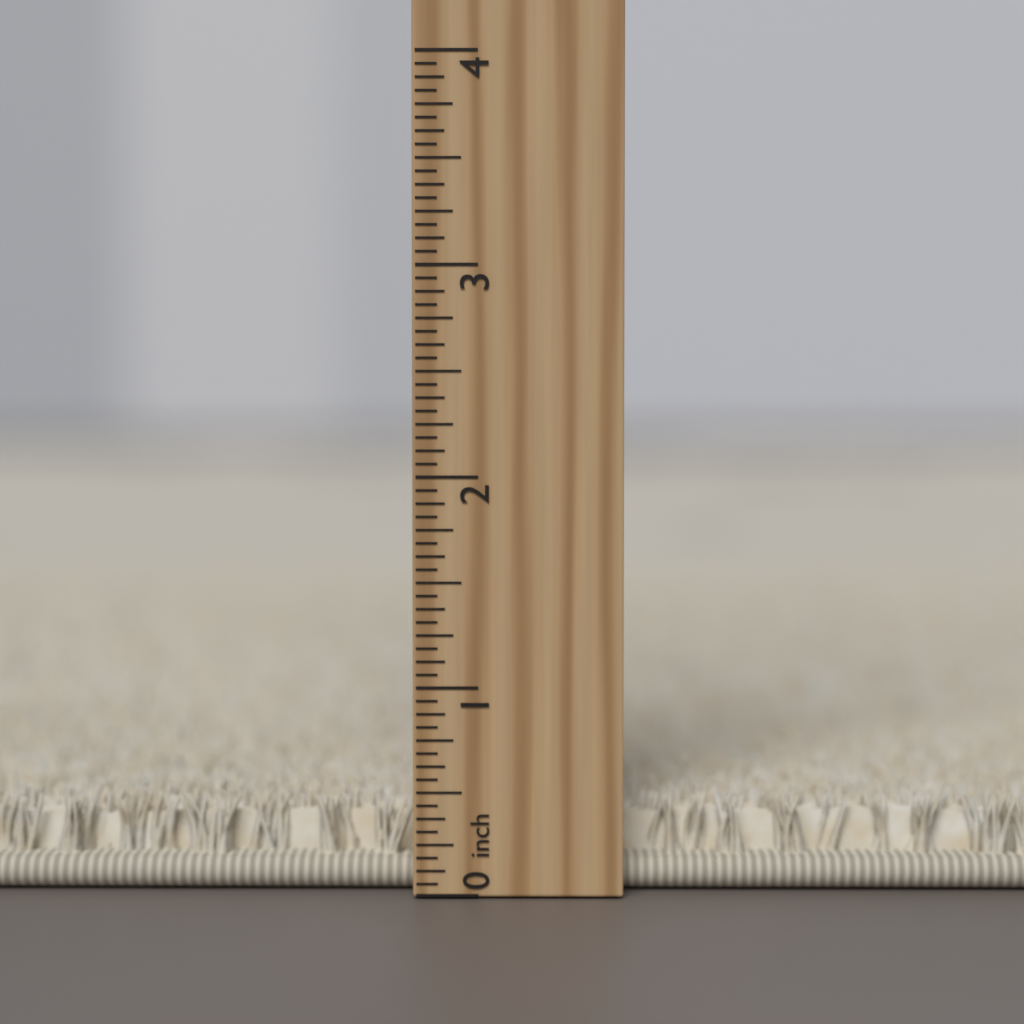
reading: 0.4375 inch
